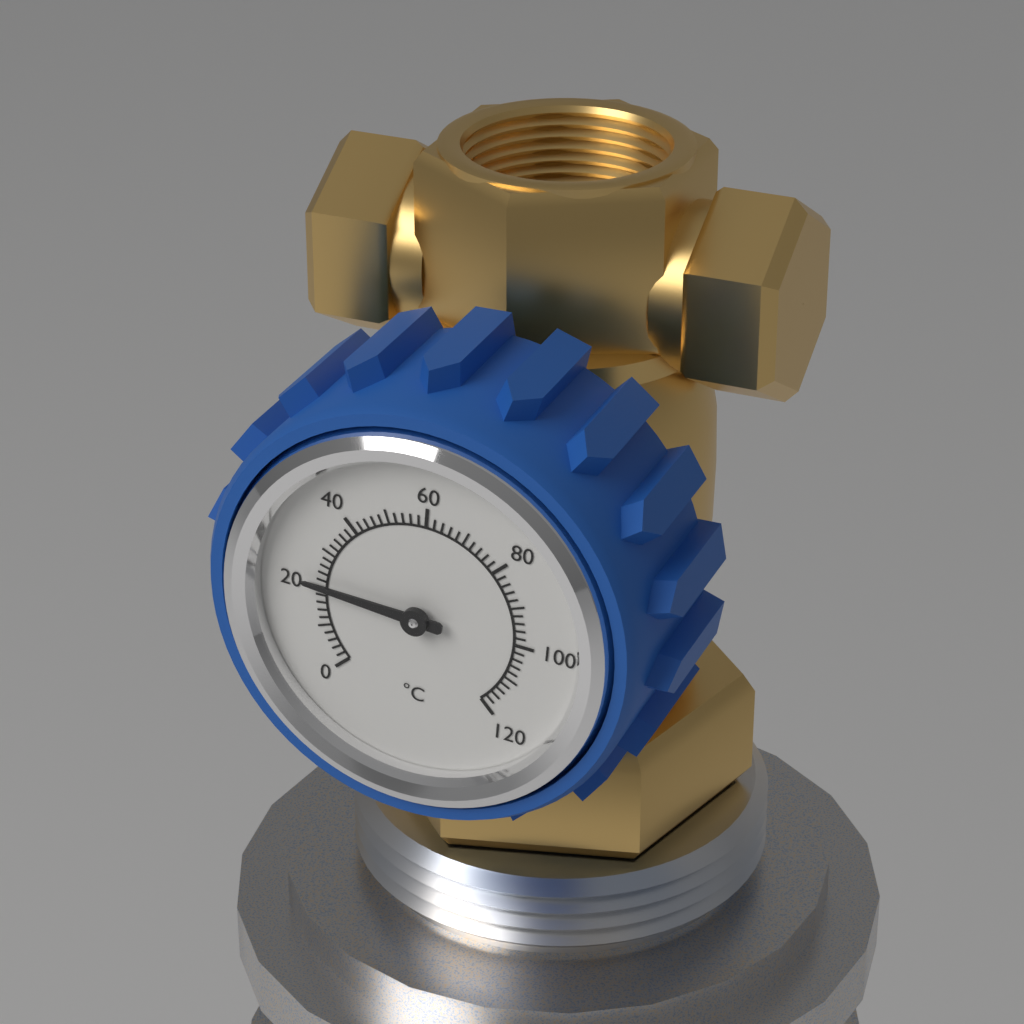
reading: 21 °C
